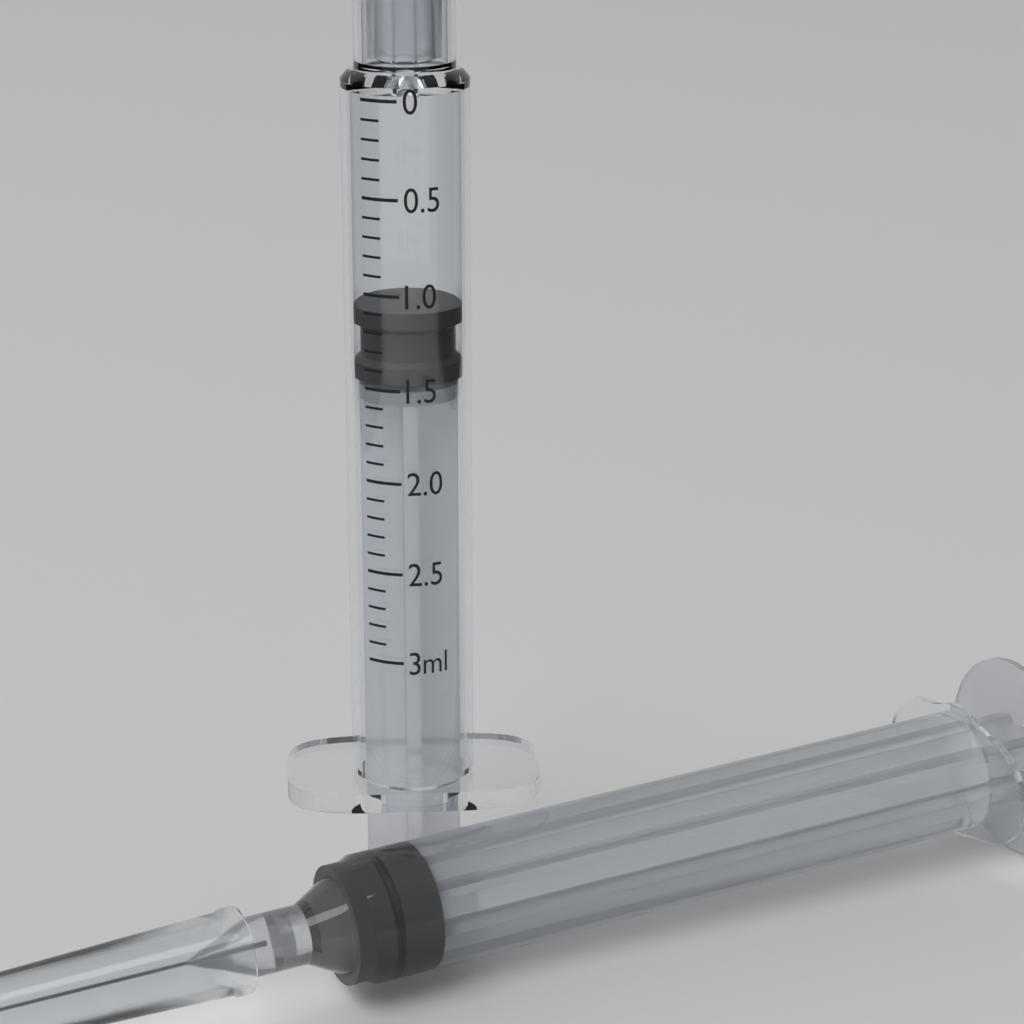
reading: 1.1 ml
